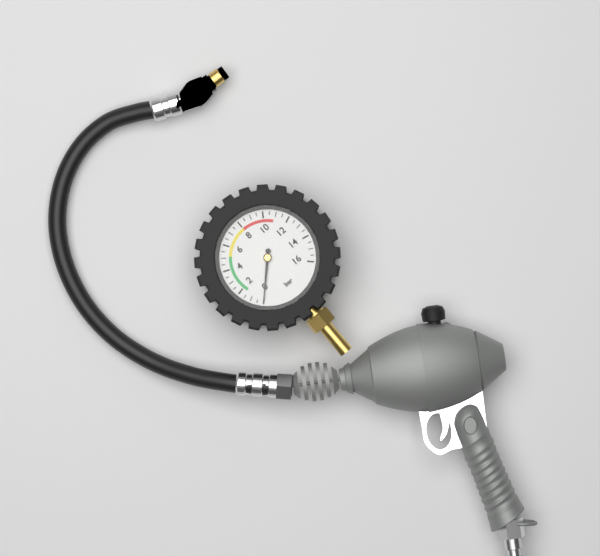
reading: 0.0 bar
